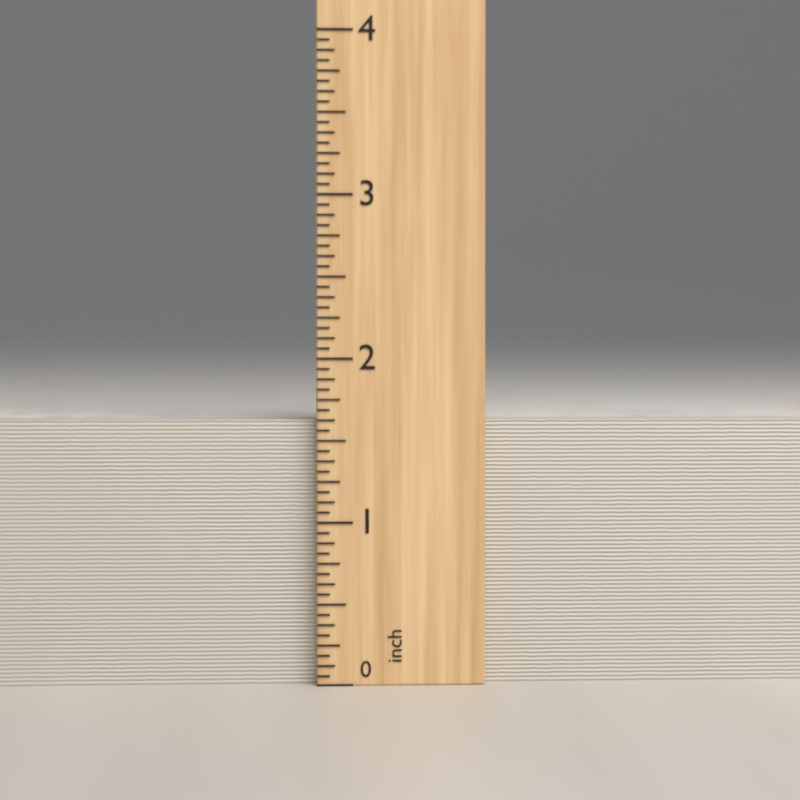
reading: 1.6250 inch
